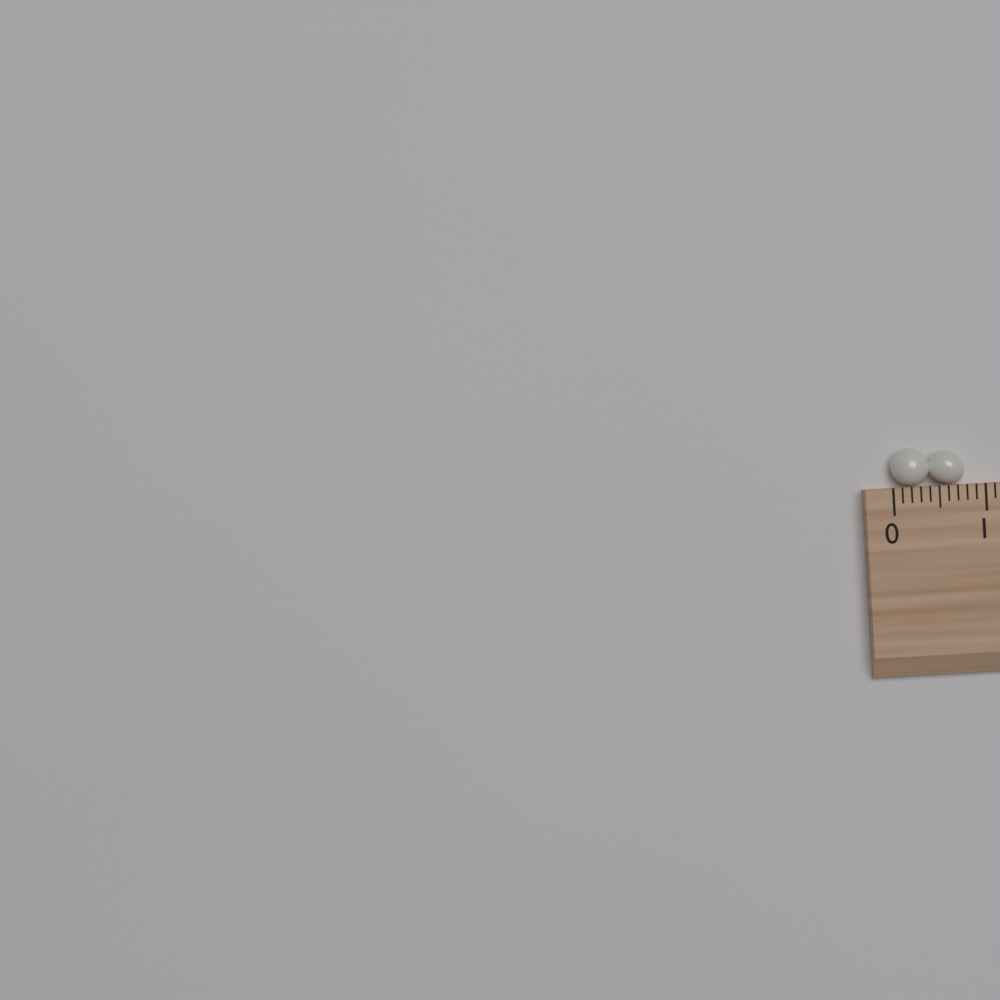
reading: 0.8 (no unit)
